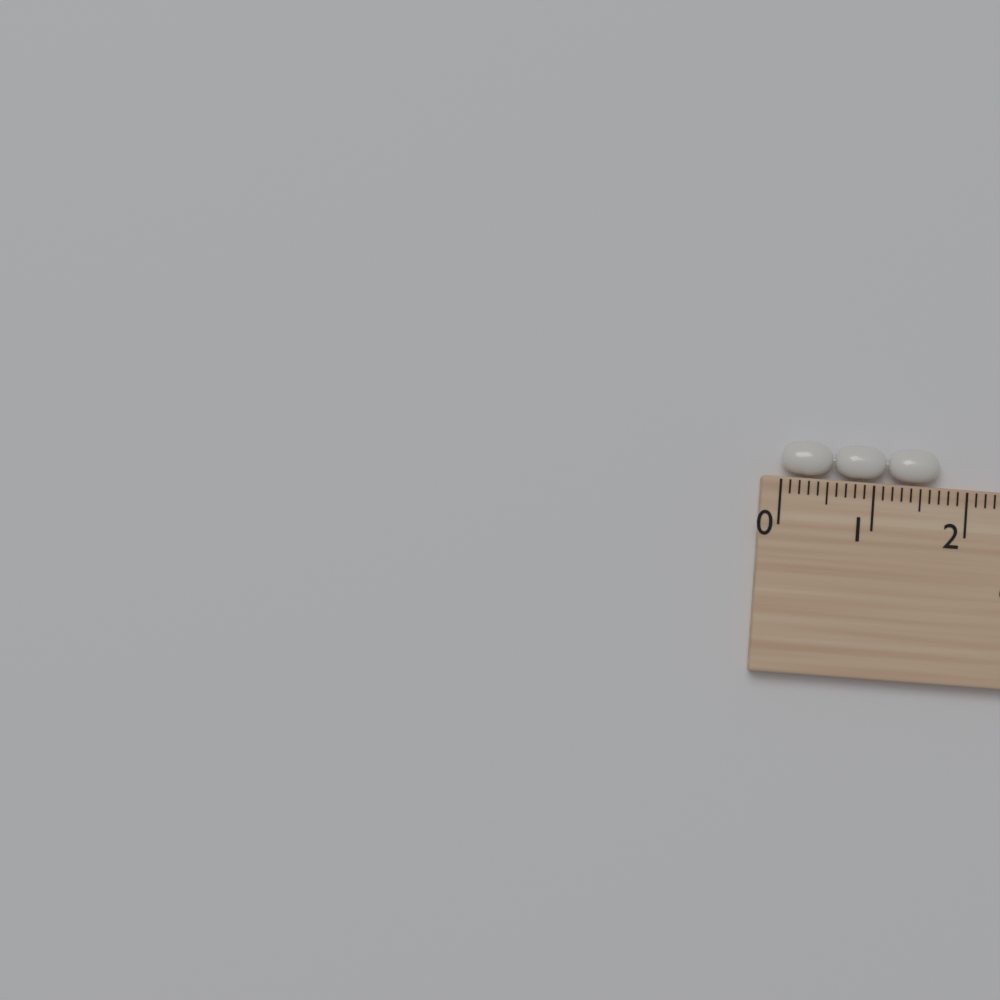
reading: 1.7 cm
